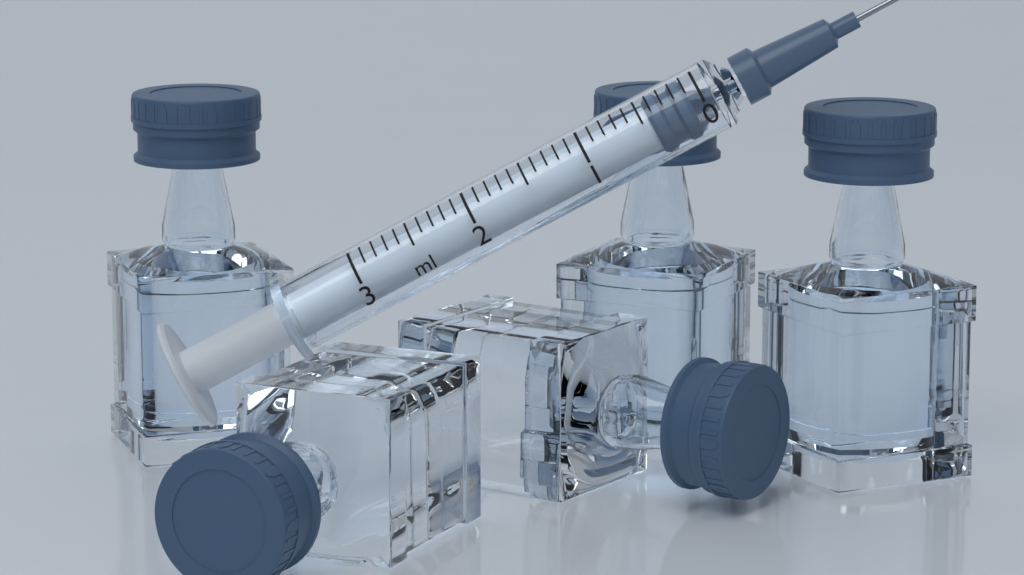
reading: 0.1 ml
